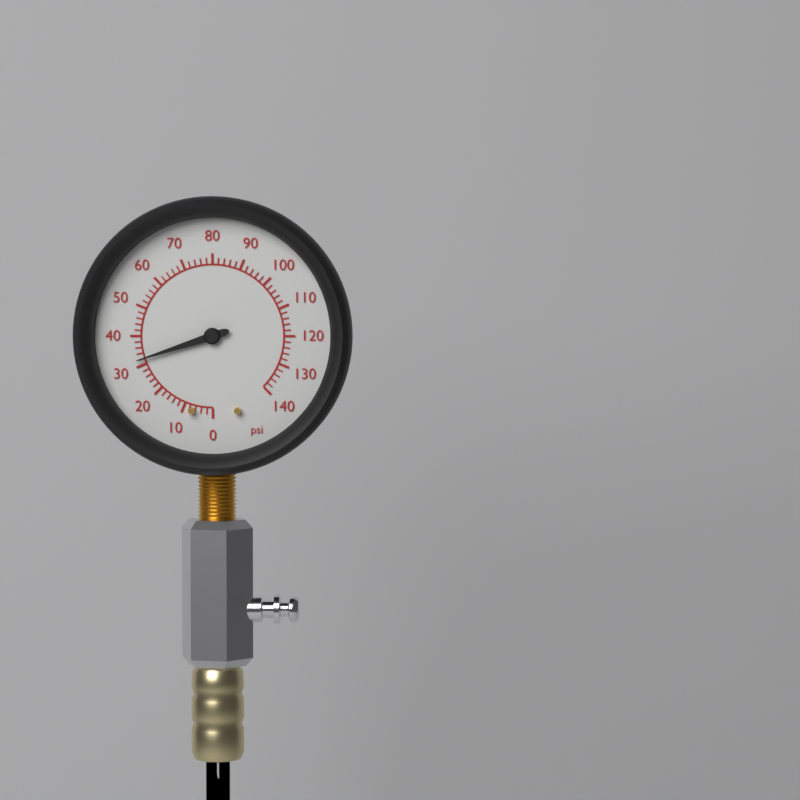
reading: 32 psi
